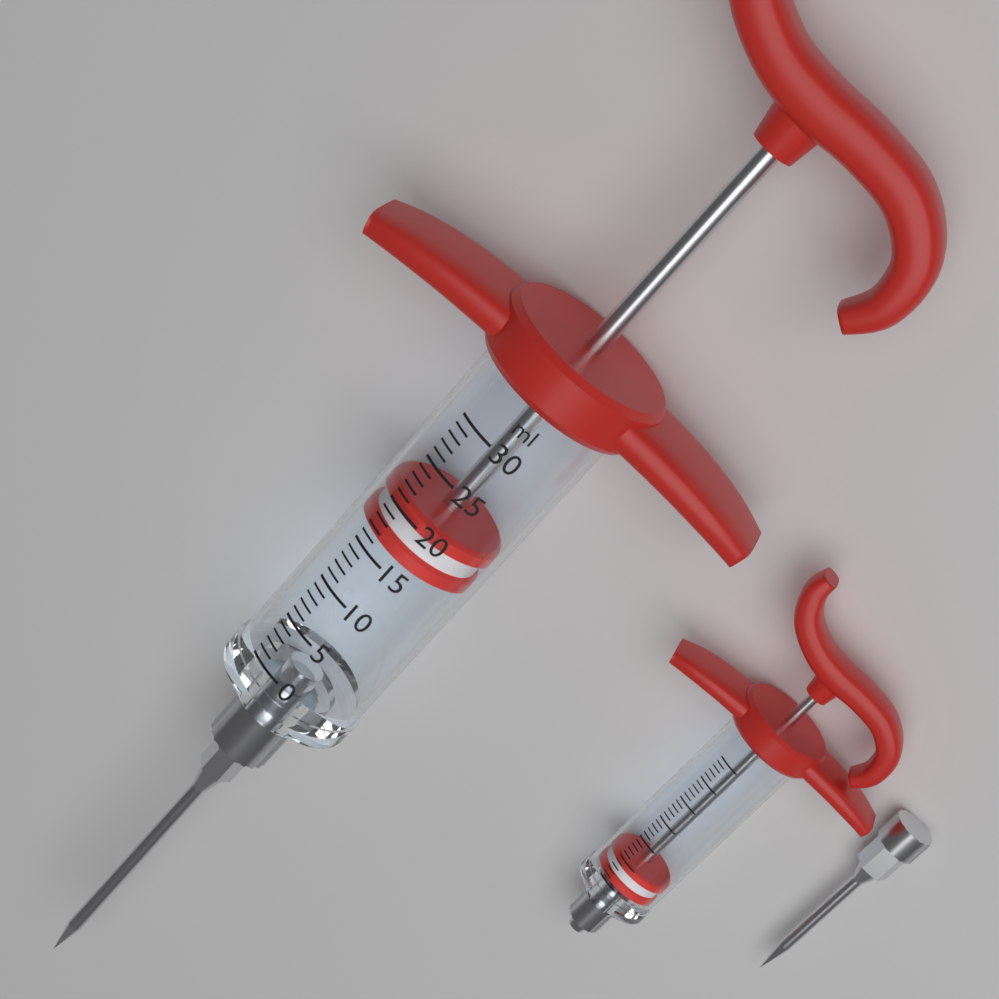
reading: 16 ml
